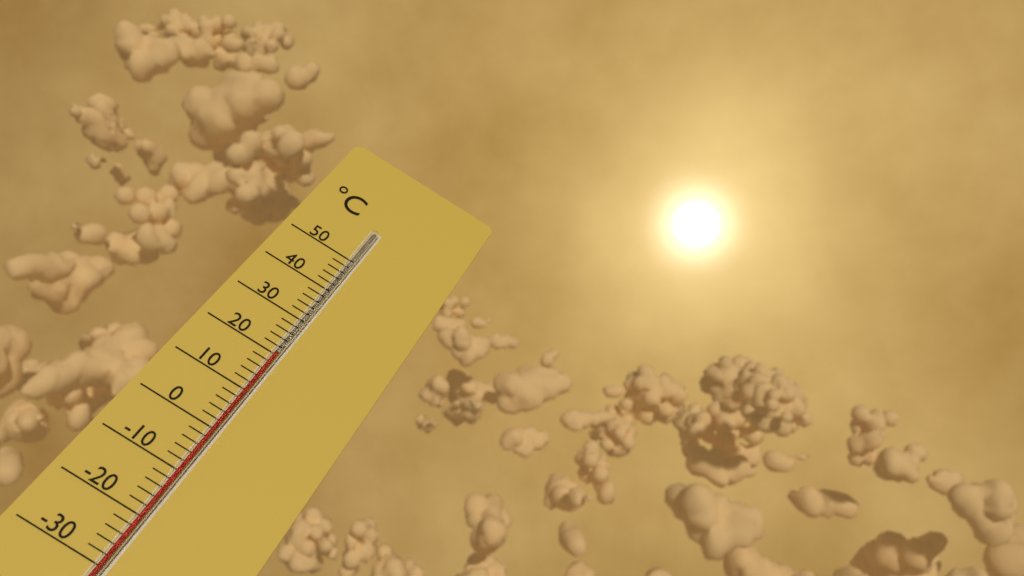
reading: 20 °C
